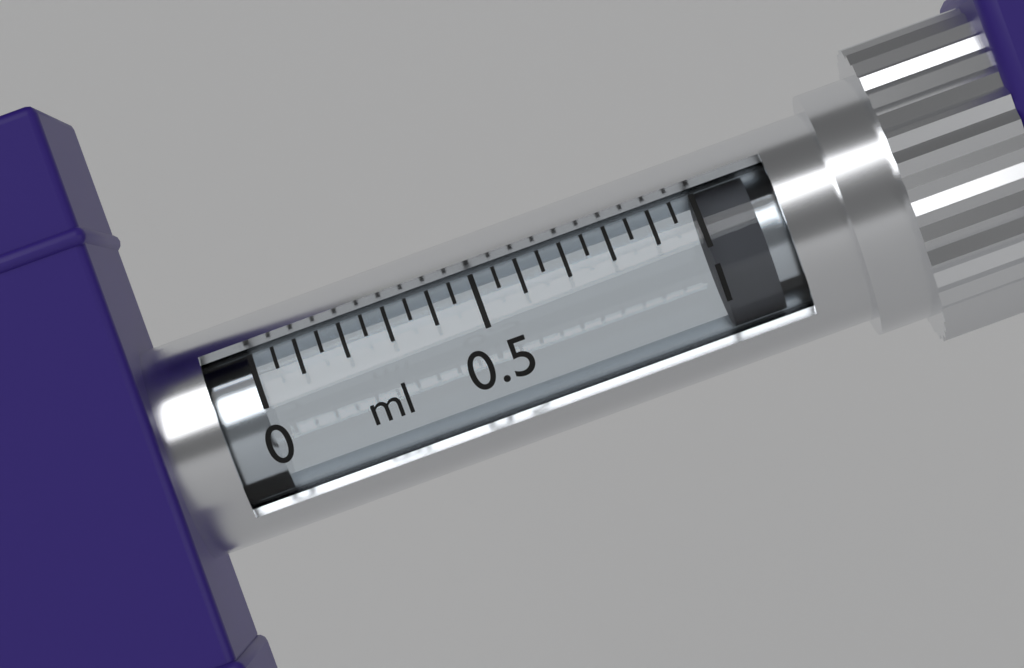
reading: 1.00 ml
